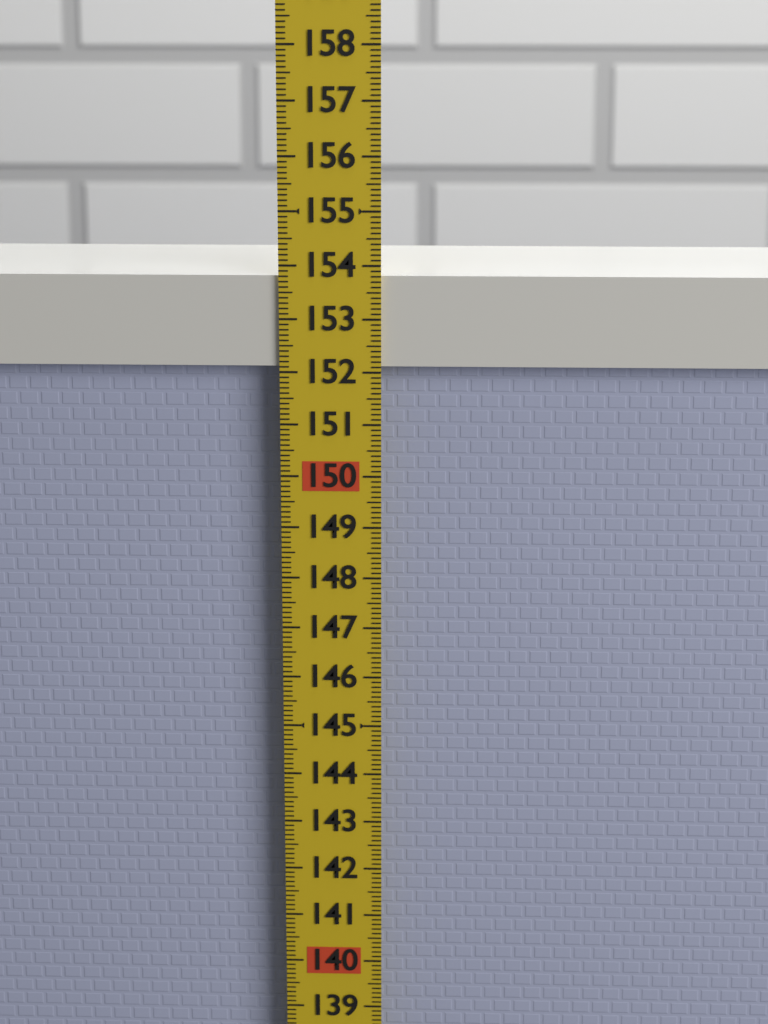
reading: 153.8 (no unit)
